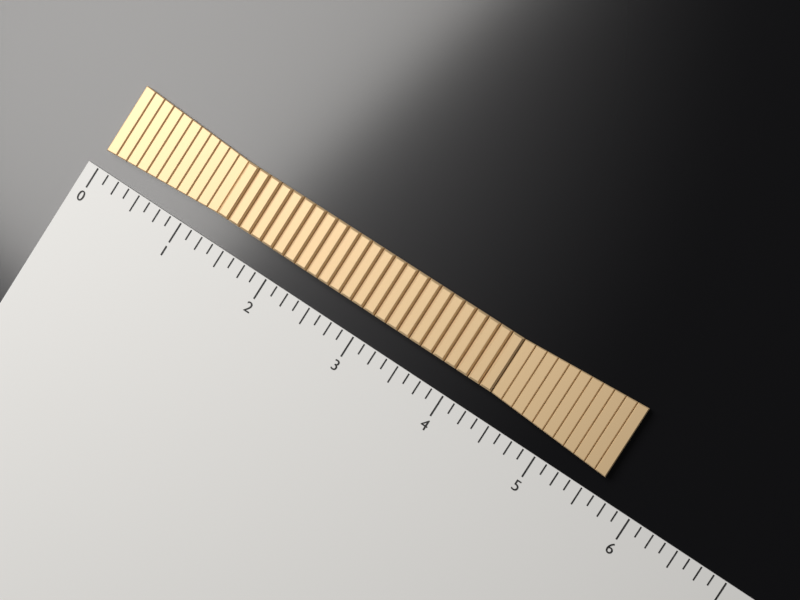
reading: 5.625 (no unit)
